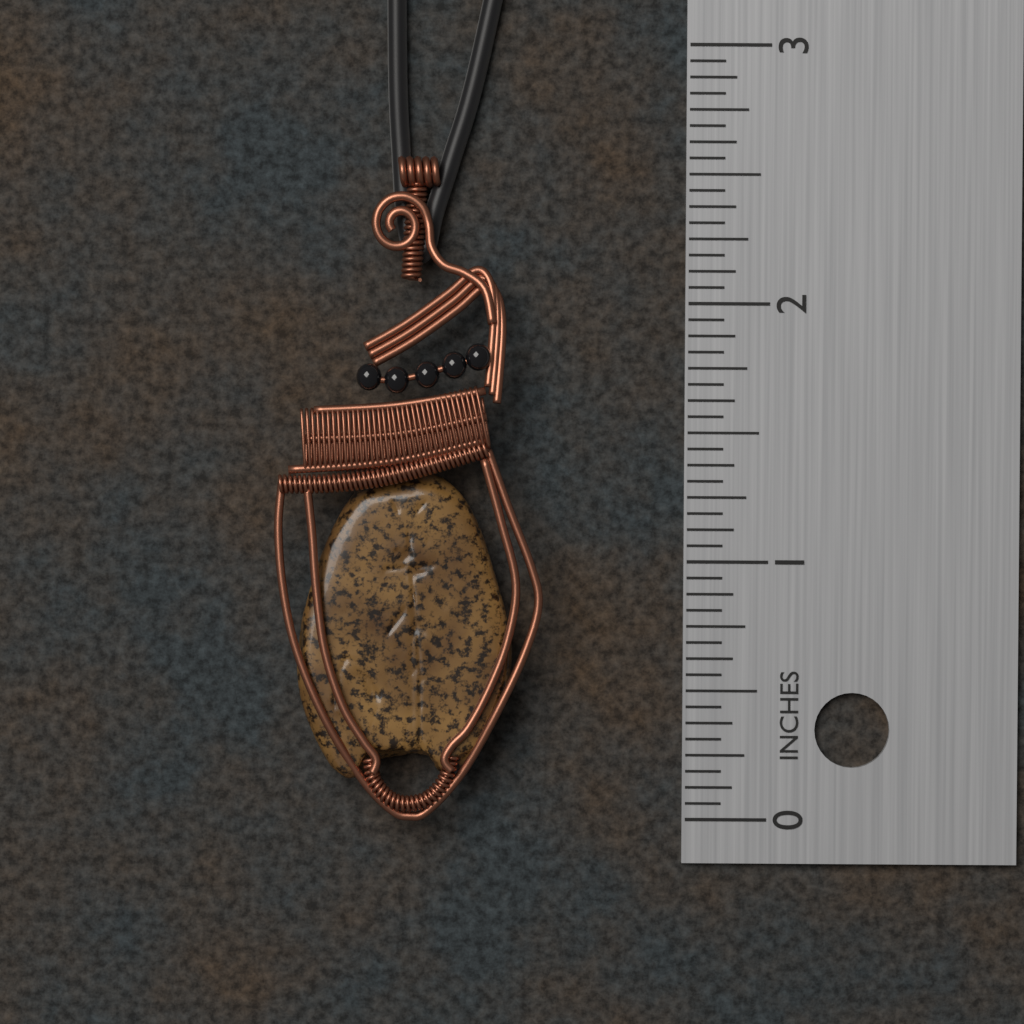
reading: 2.5625 in
